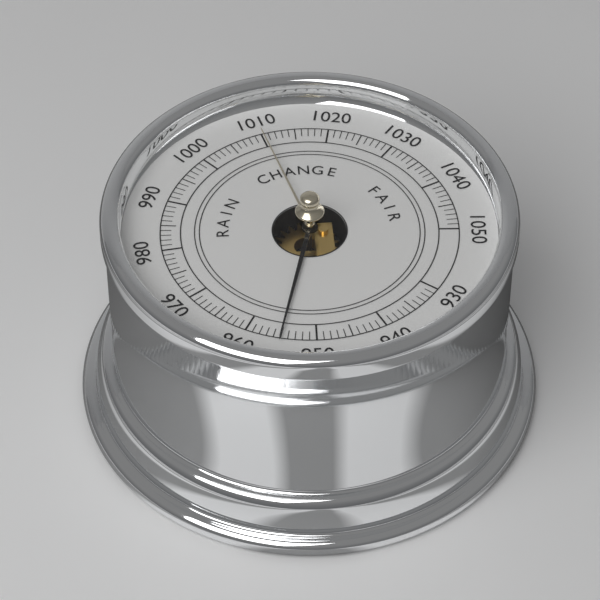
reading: 955 (no unit)
